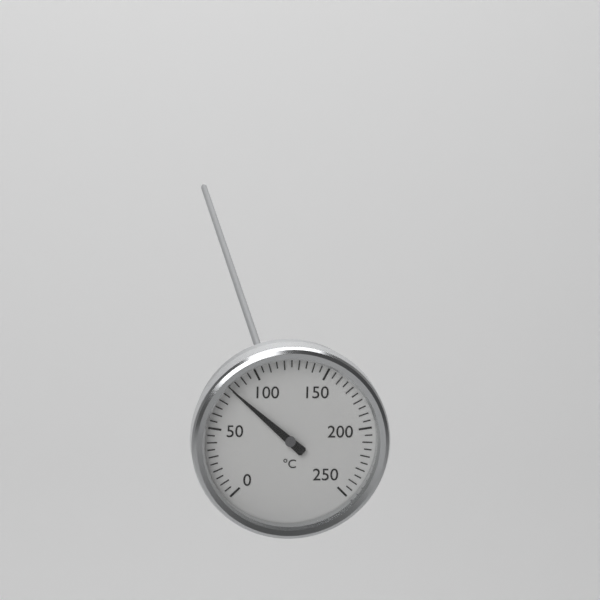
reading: 80 °C
